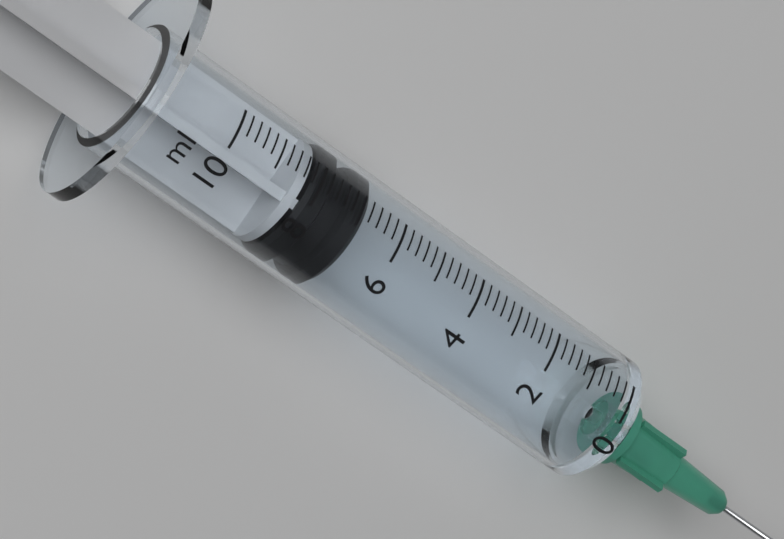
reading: 6.8 ml
